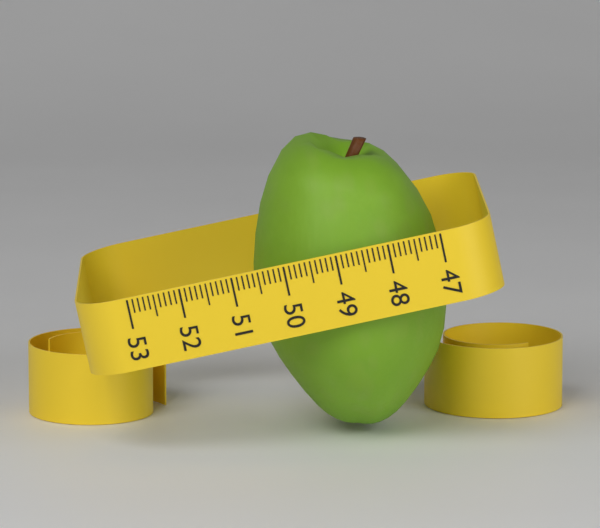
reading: 50.7 (no unit)
